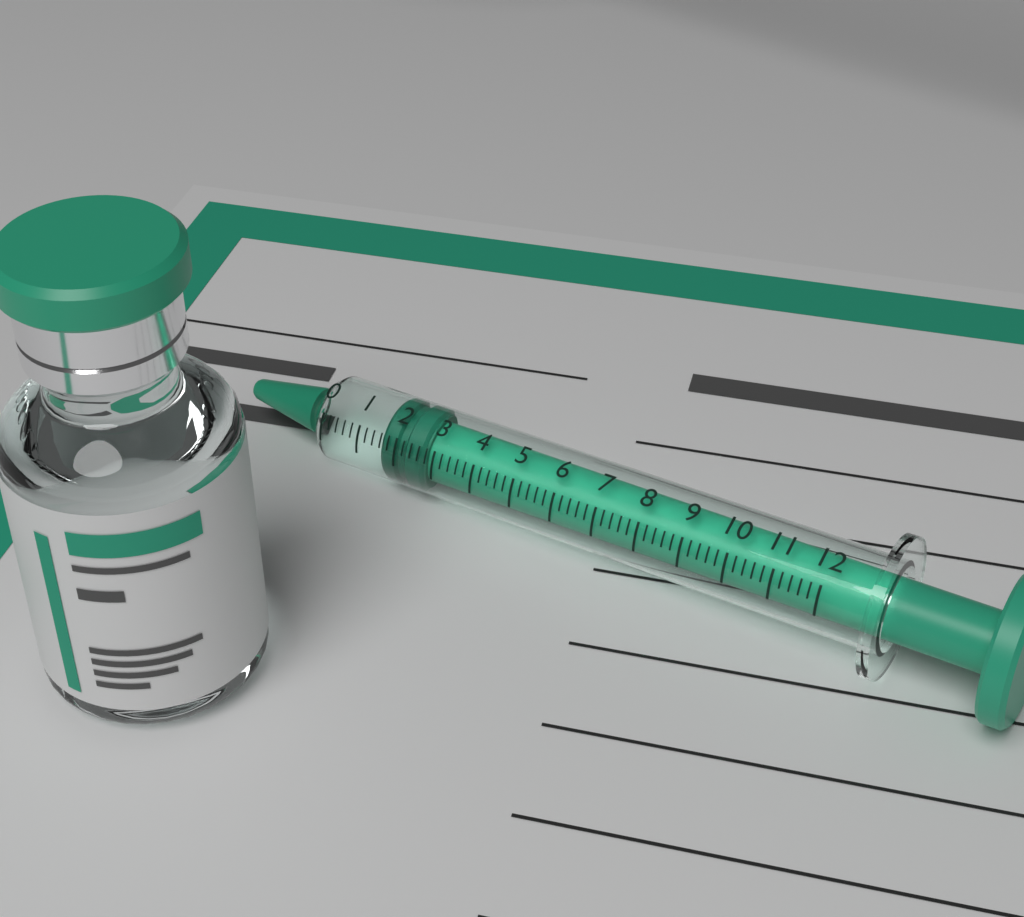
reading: 1.6 (no unit)
